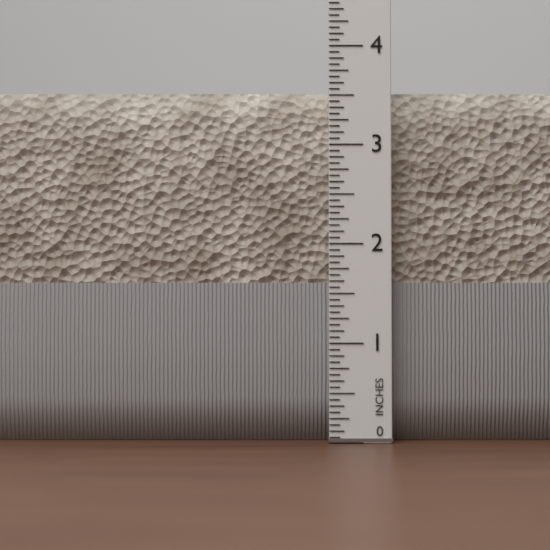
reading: 3.5625 in
